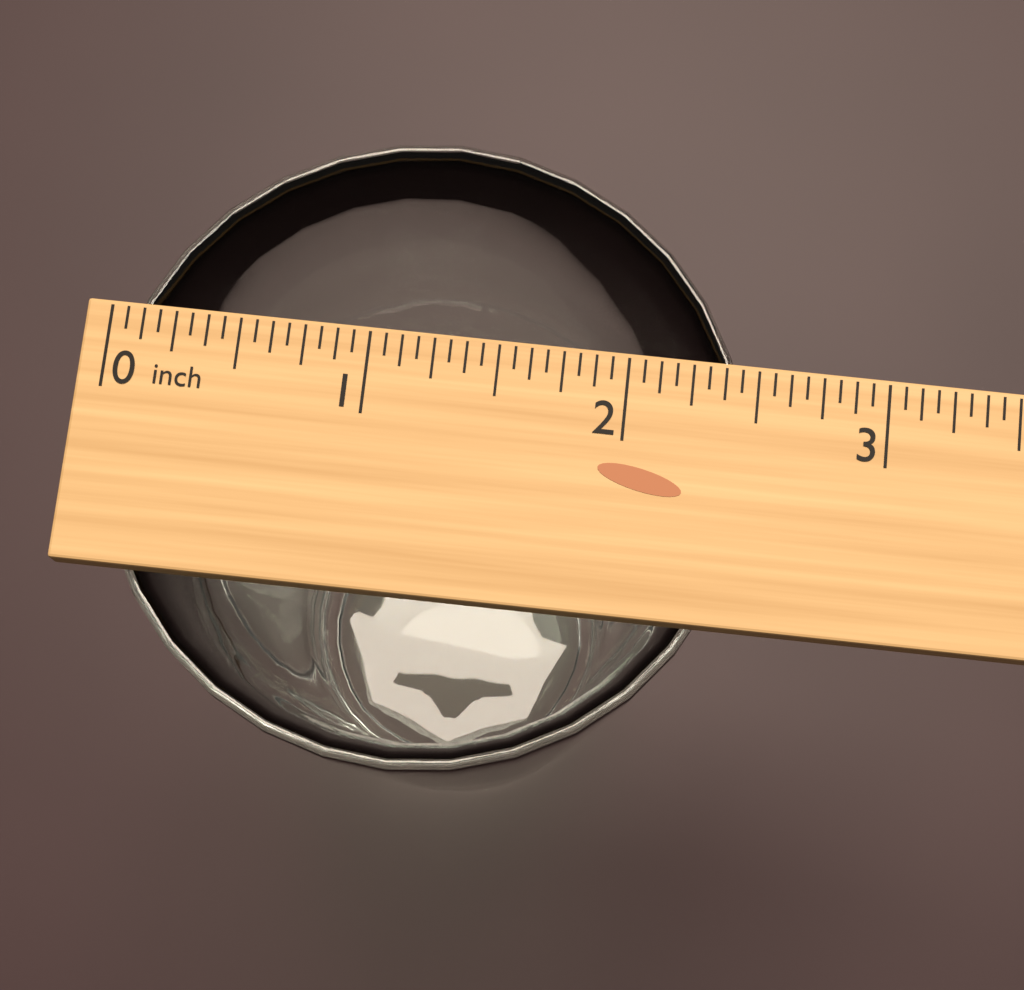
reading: 2.5000 inch
